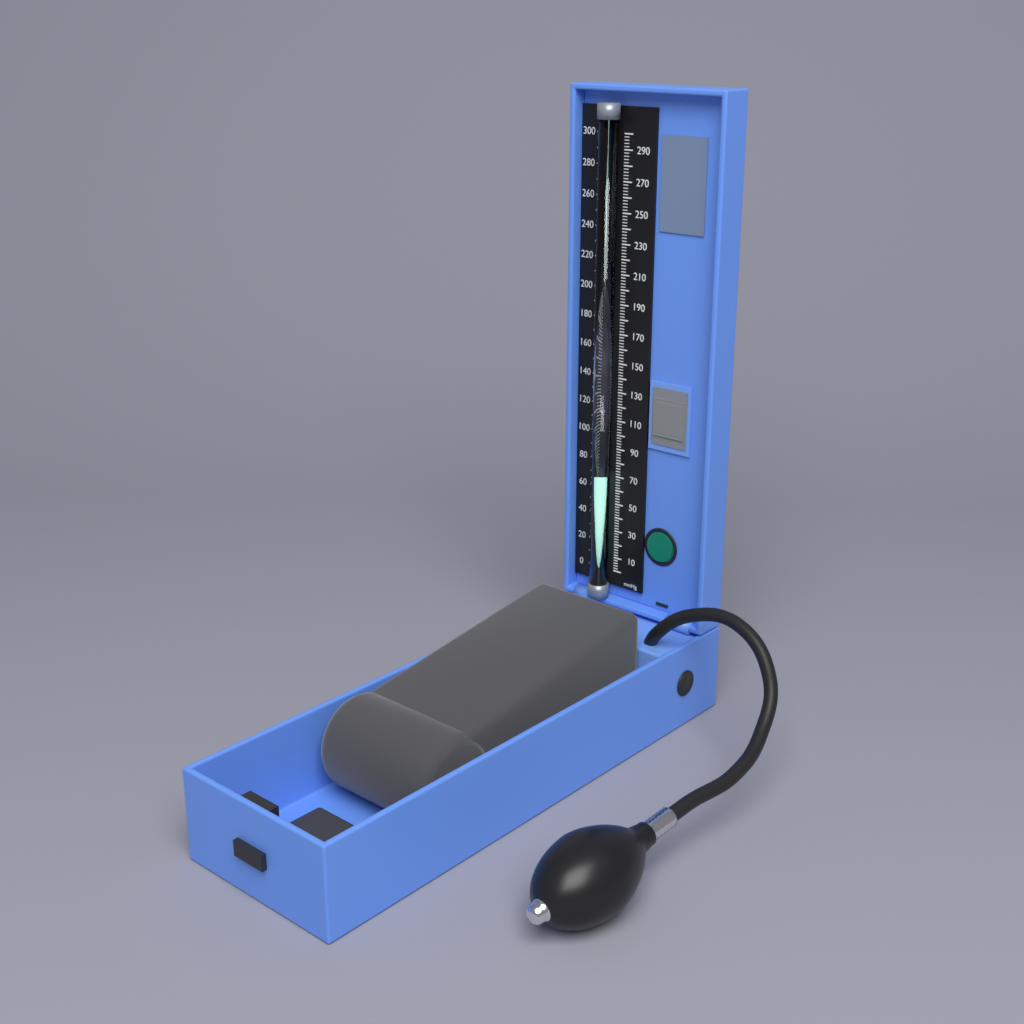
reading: 72 mmHg
